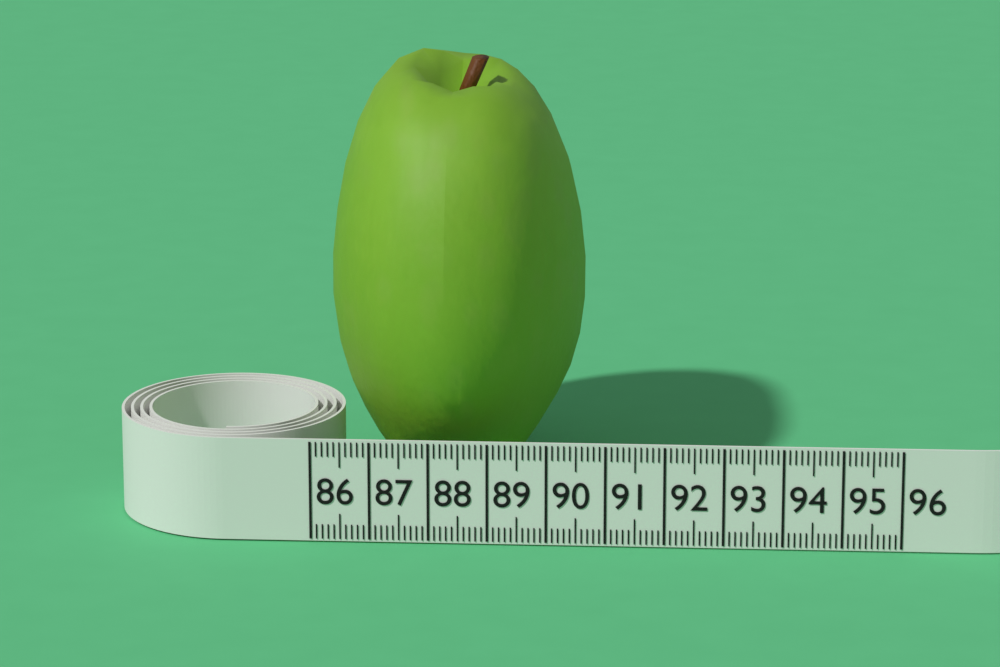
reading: 90.5 (no unit)
